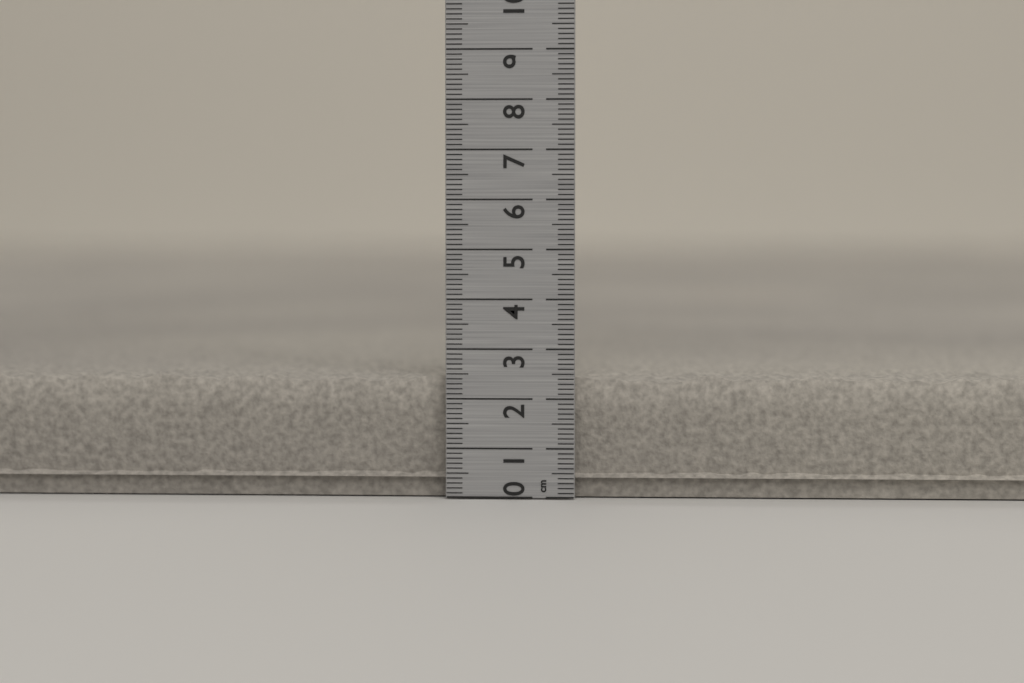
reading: 2.5 cm
